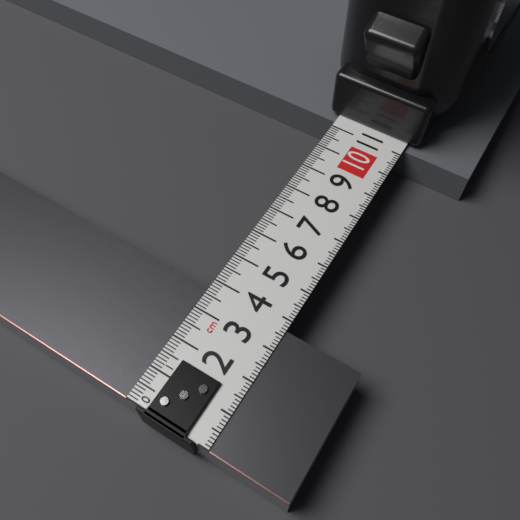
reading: 3.7 cm
